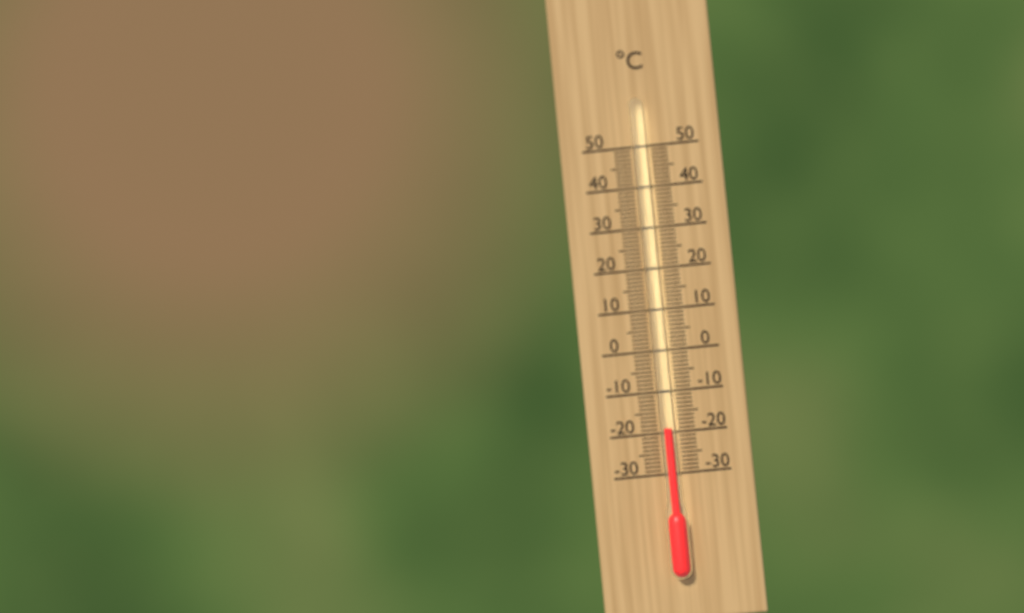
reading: -19 °C
